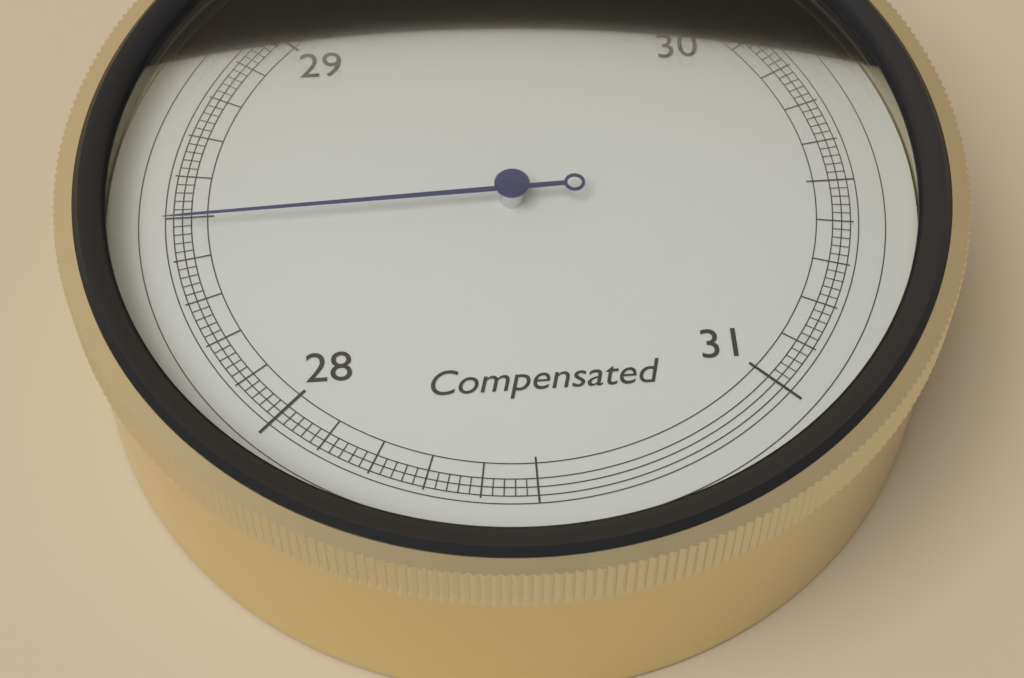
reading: 28.48 inHg
